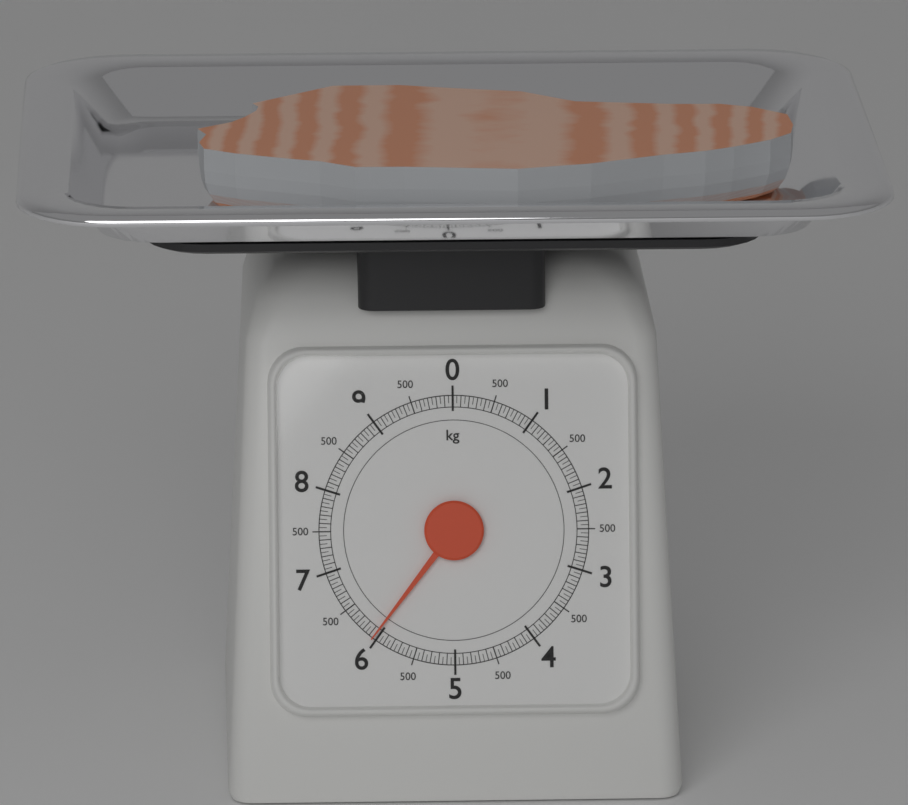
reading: 6.05 kg
